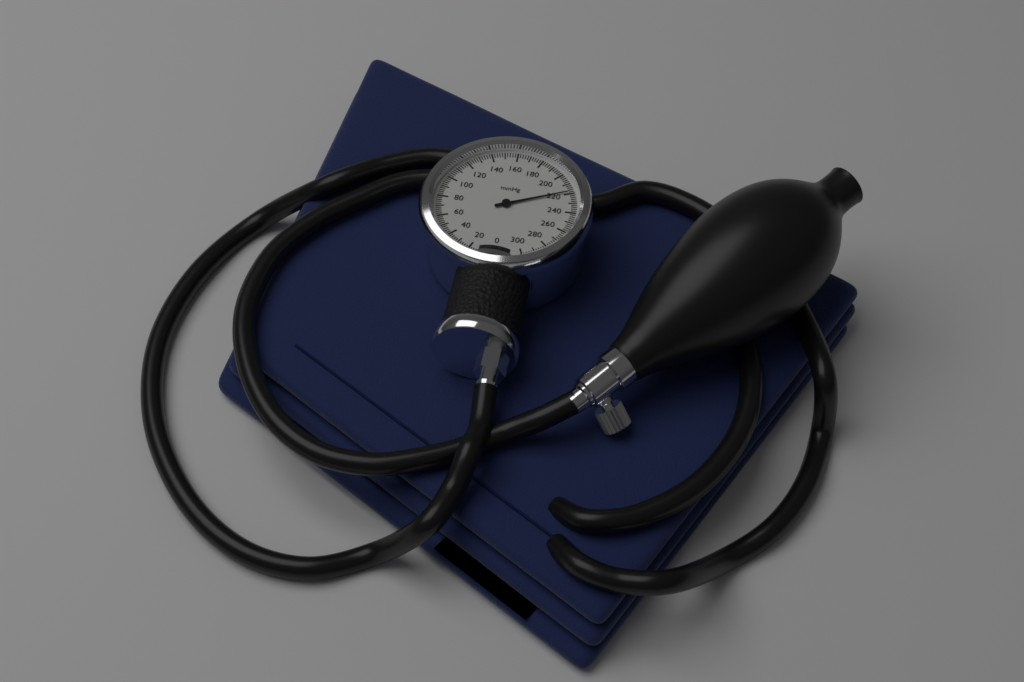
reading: 218 mmHg
